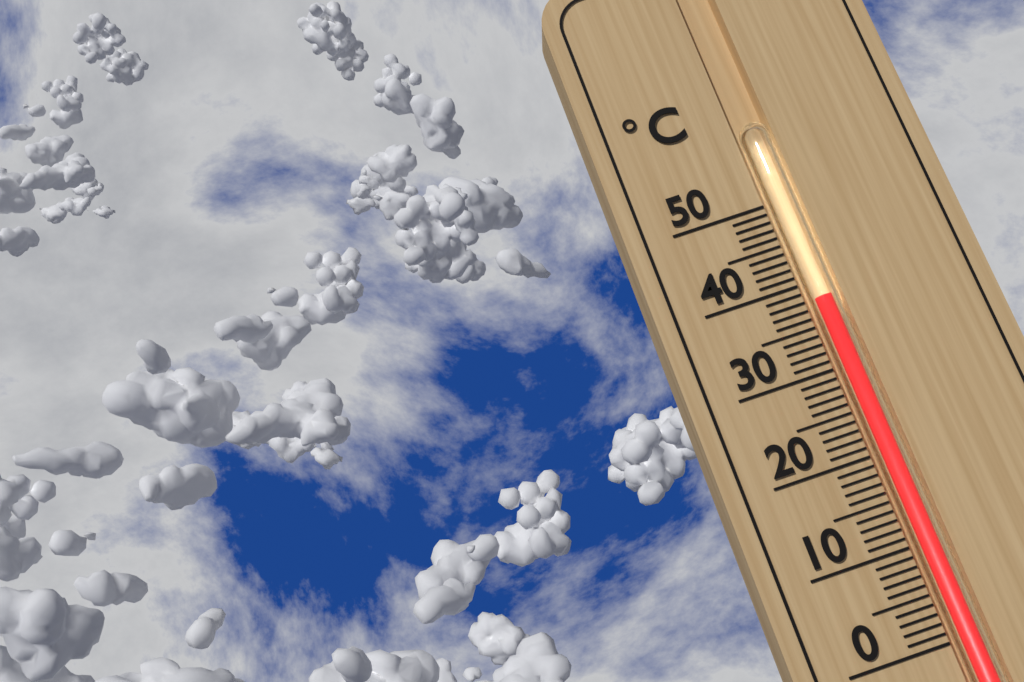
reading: 38 °C
